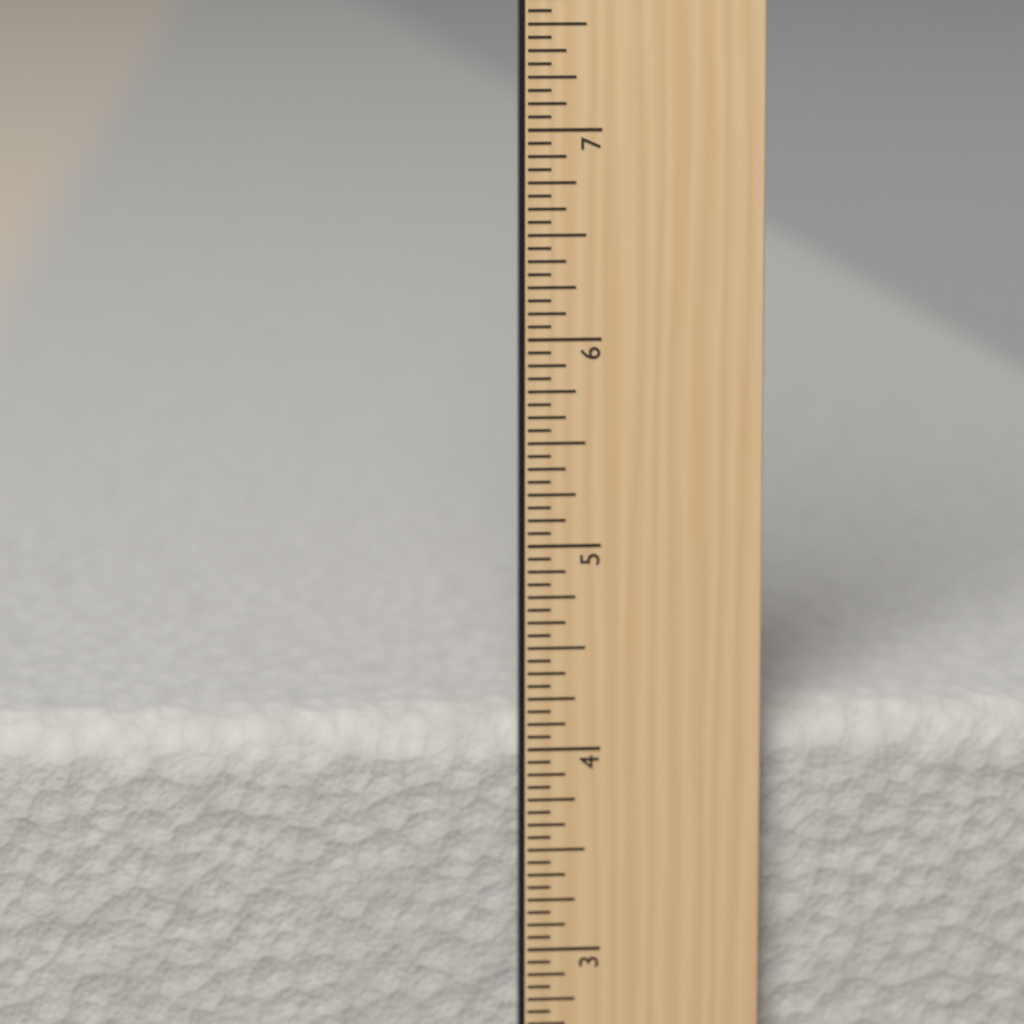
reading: 4.1250 in
